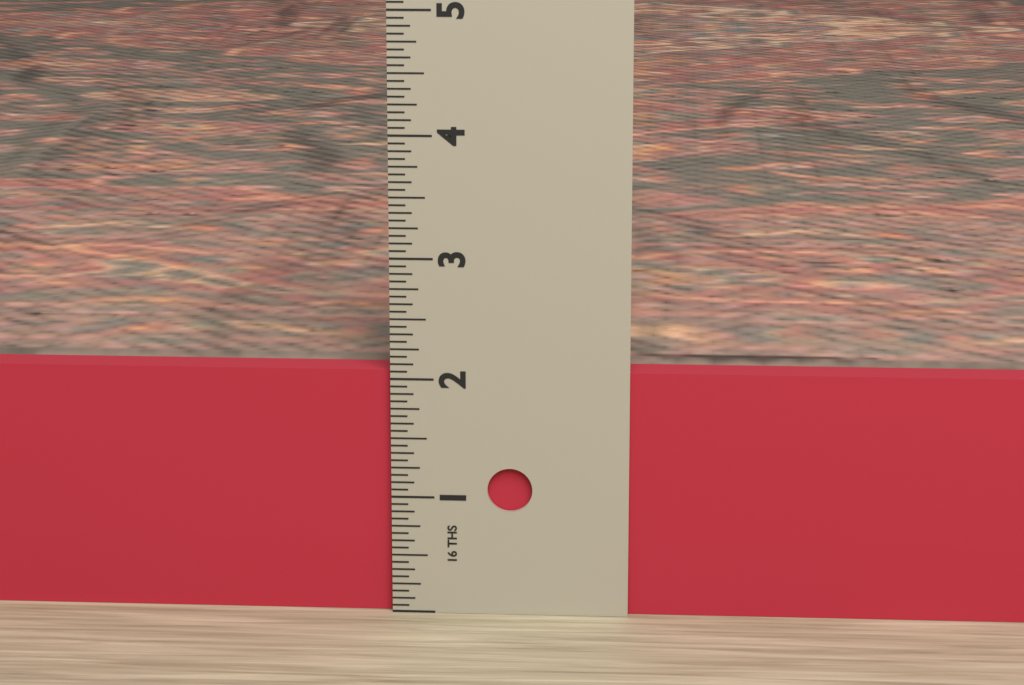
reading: 2.0625 in
